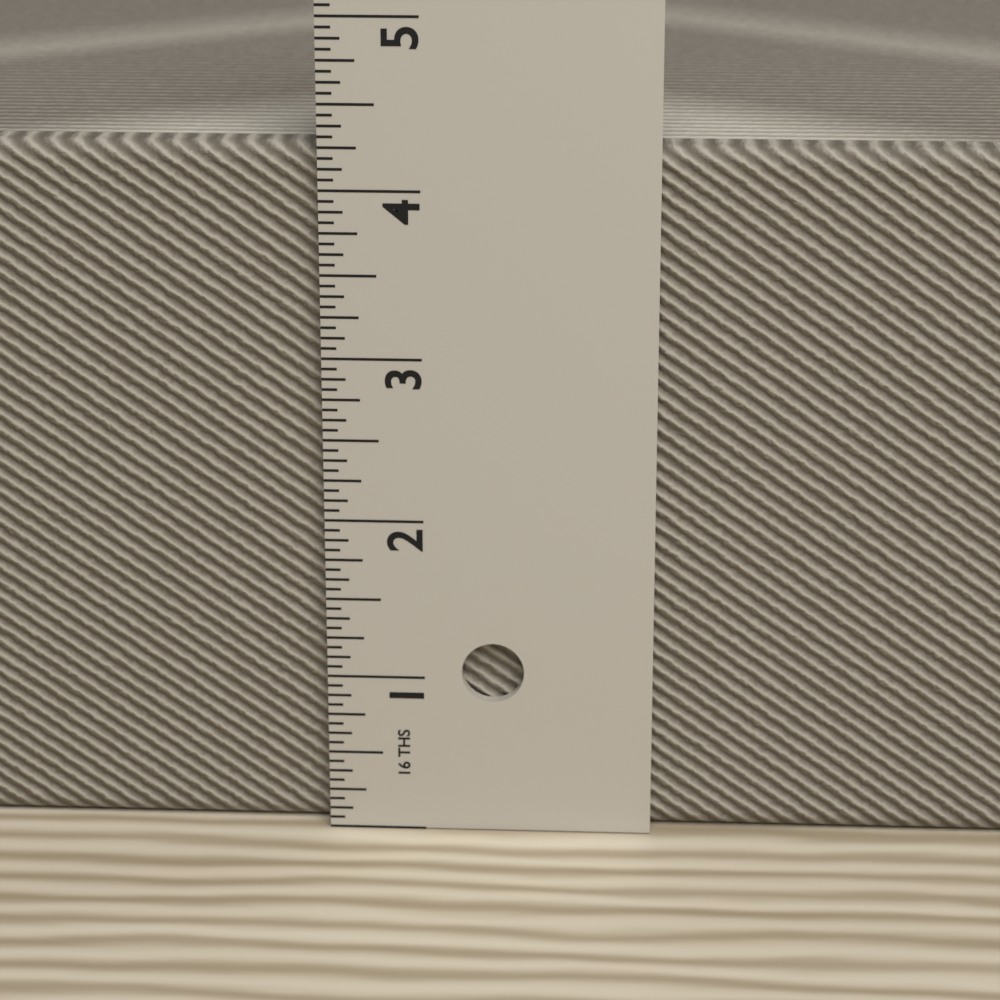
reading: 4.2500 in
